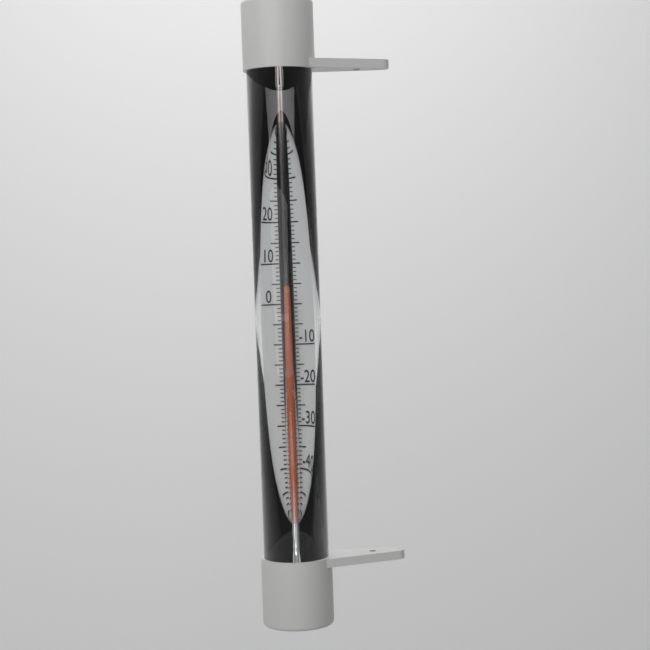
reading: 3 °C
